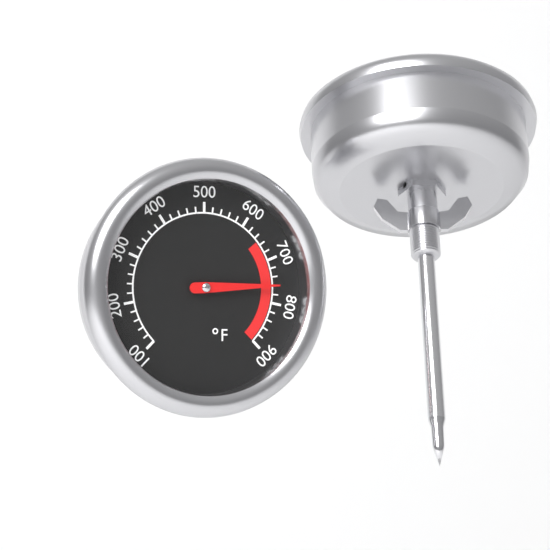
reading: 760 °F
